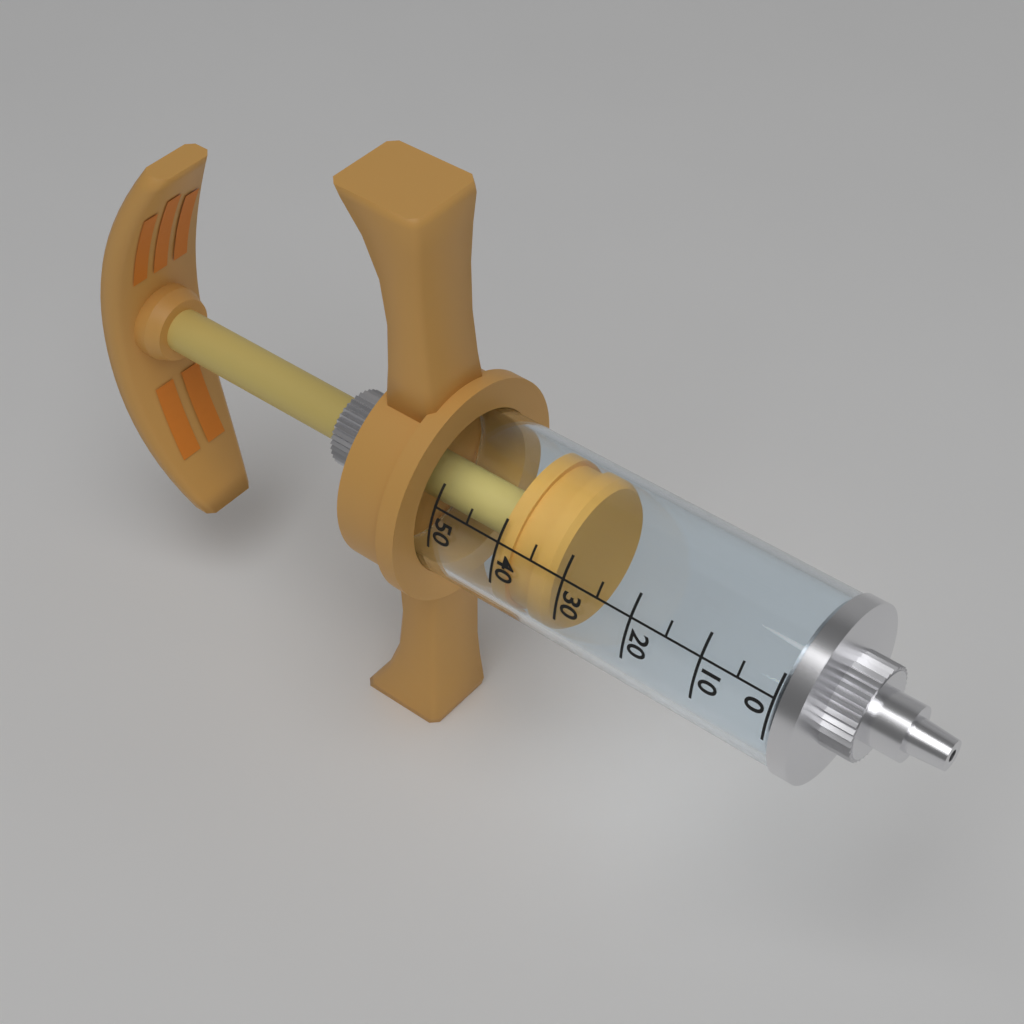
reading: 32 (no unit)
